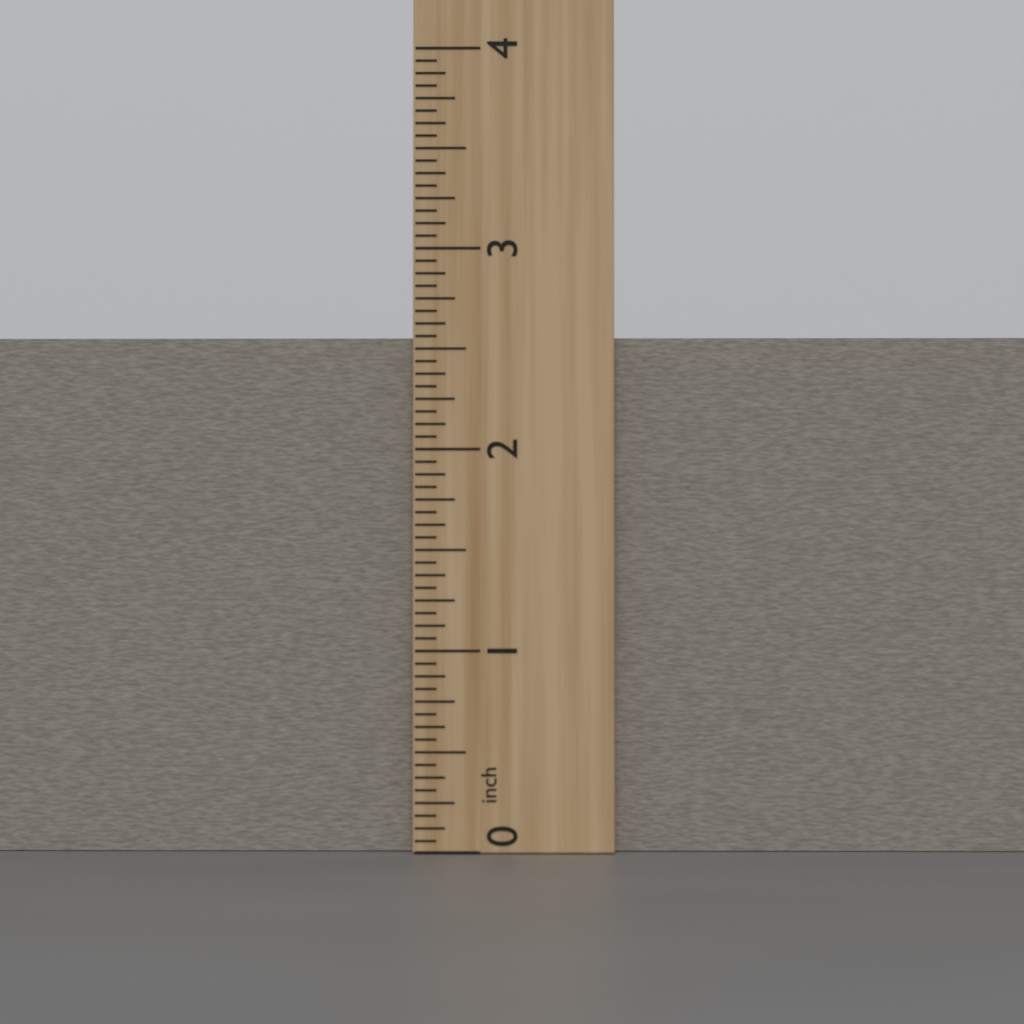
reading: 2.5625 inch
